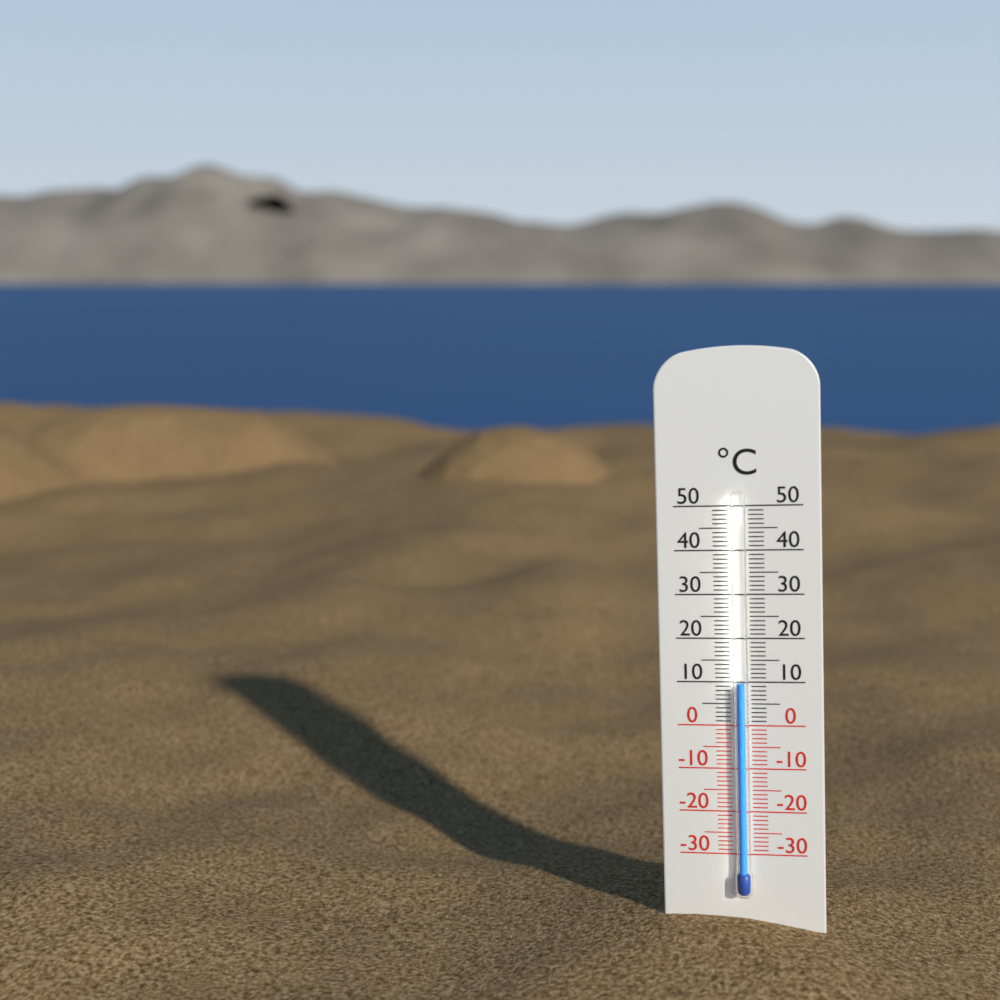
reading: 10 °C
